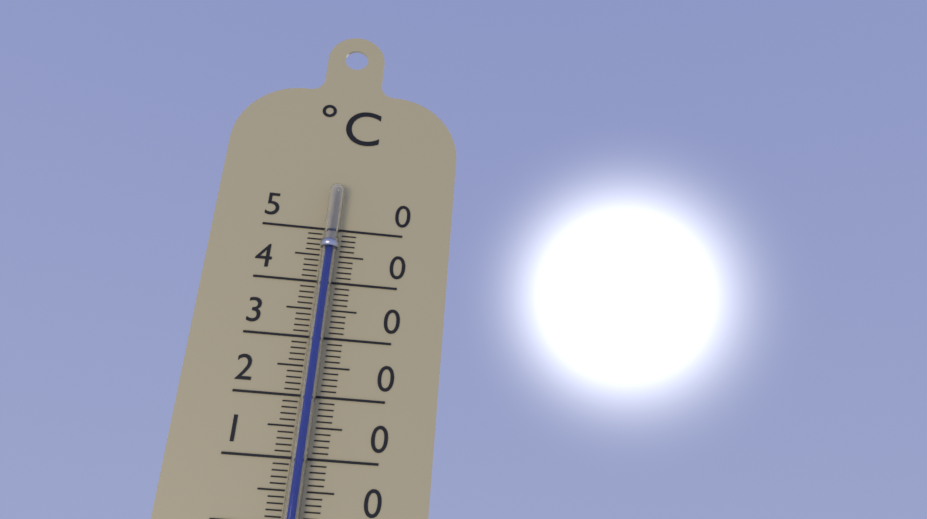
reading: 47 °C
